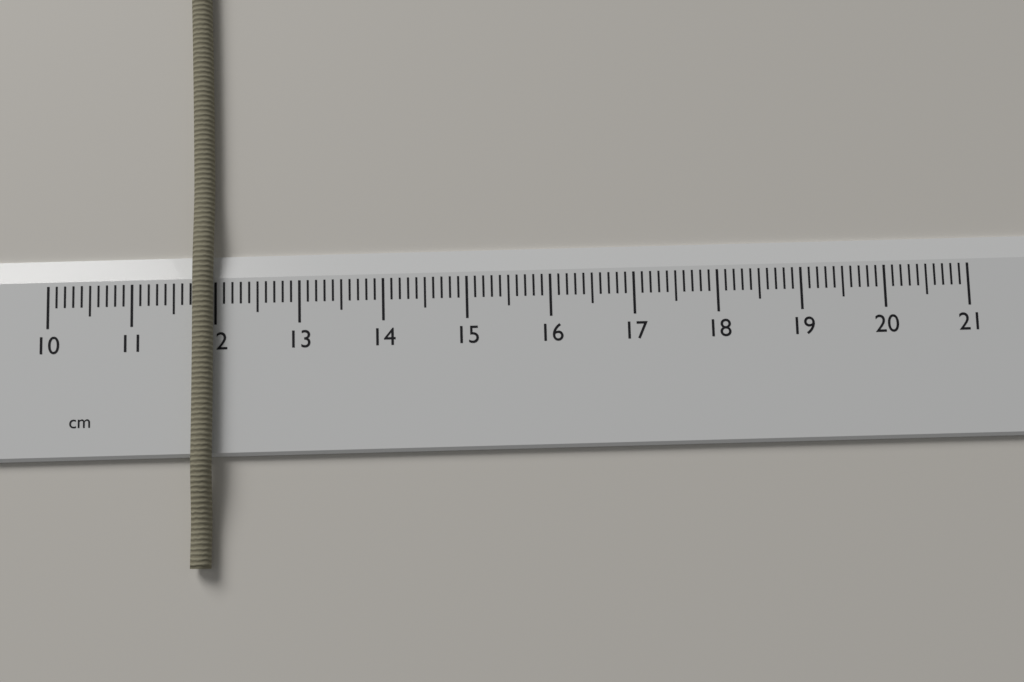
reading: 12.0 cm
